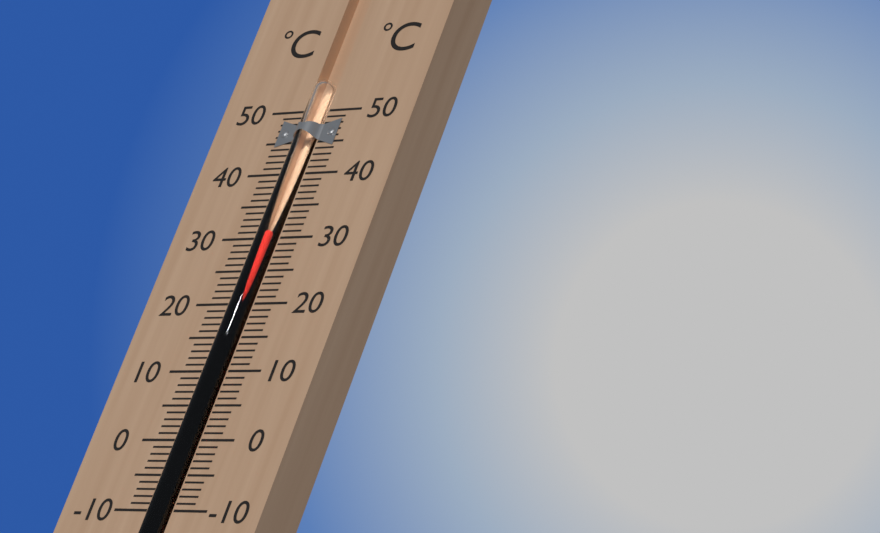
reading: 31 °C
